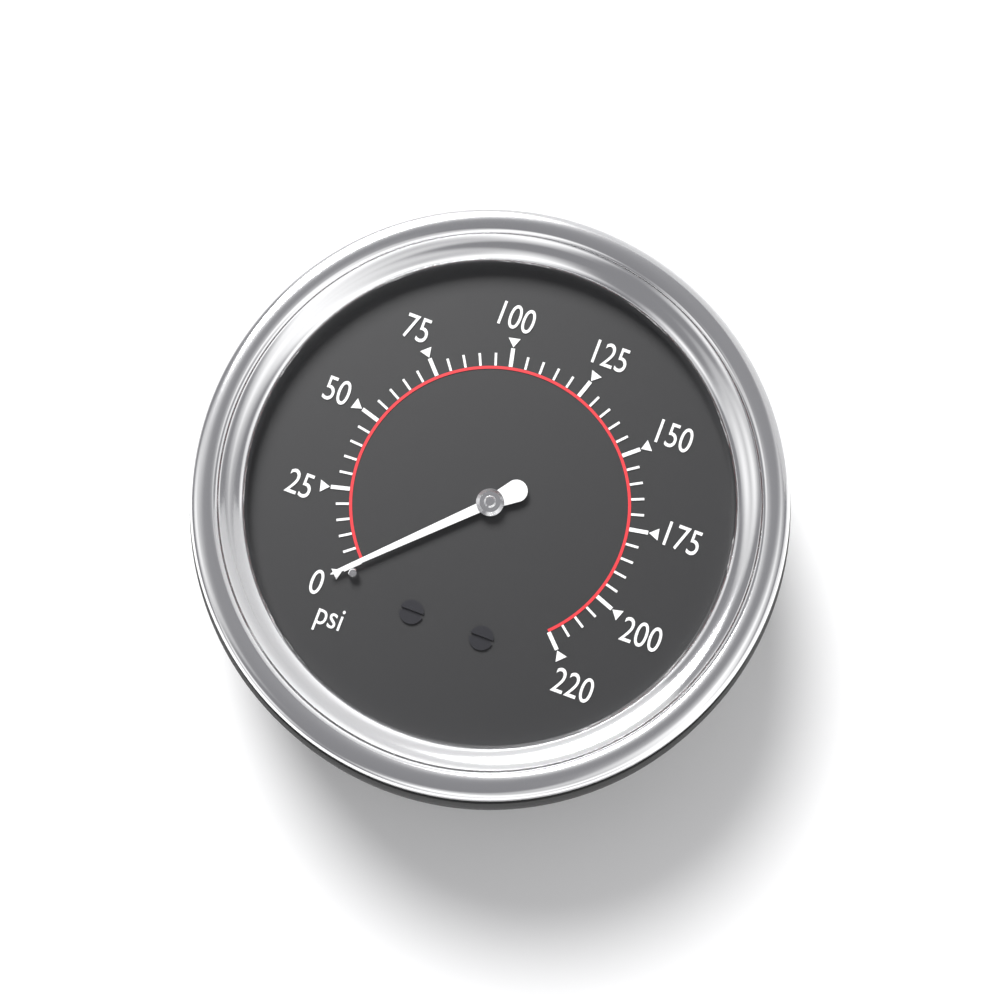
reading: 0 psi
